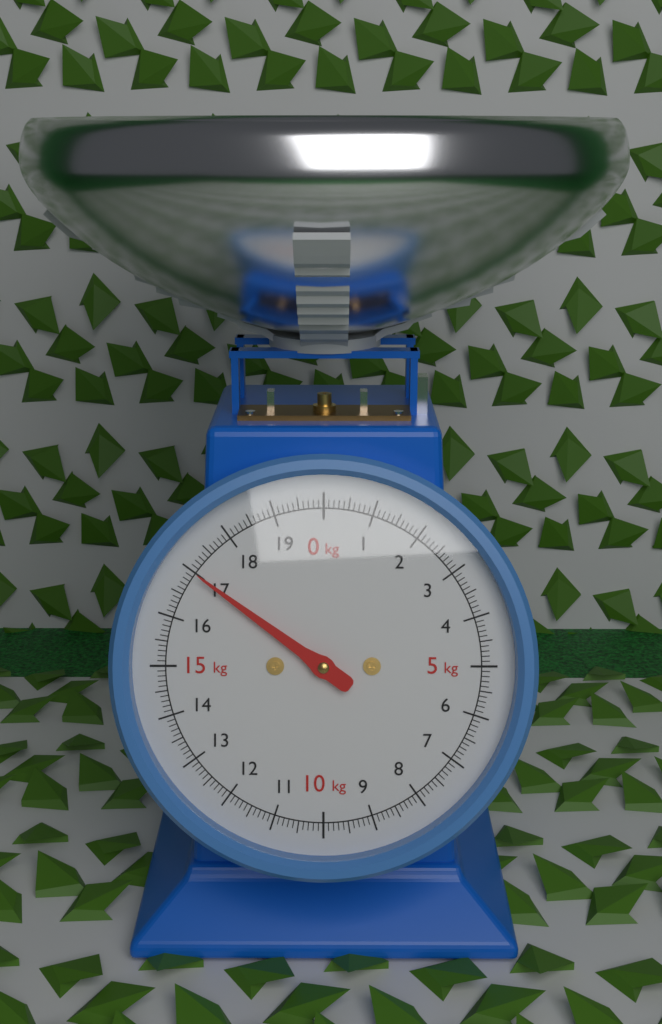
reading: 17.0 kg
